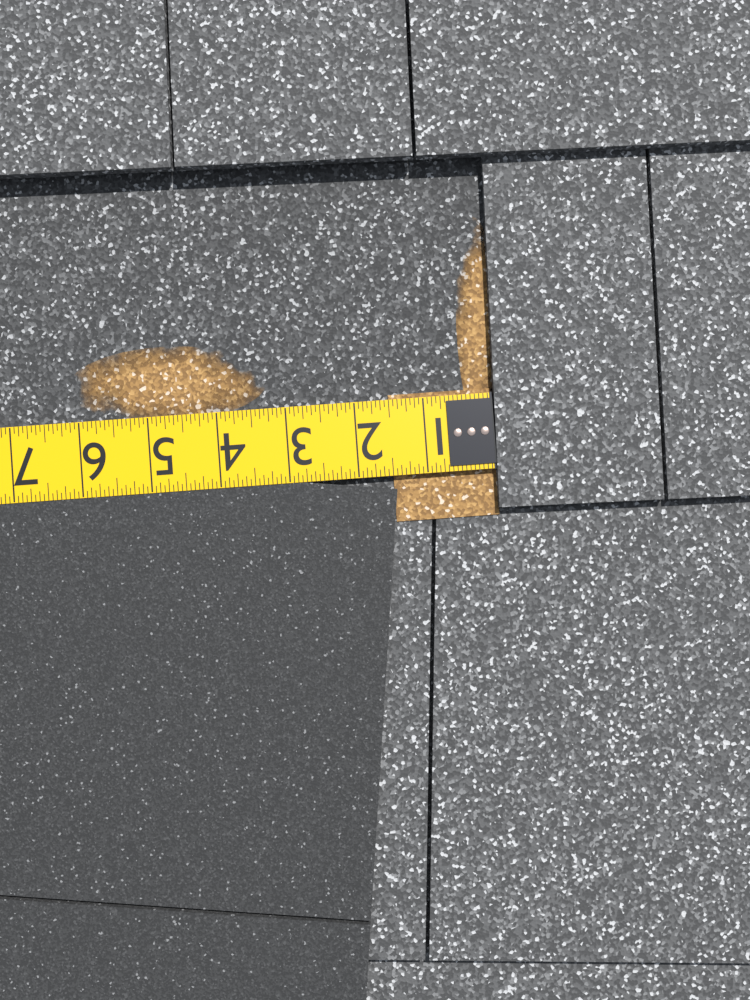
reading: 1.5000 in
